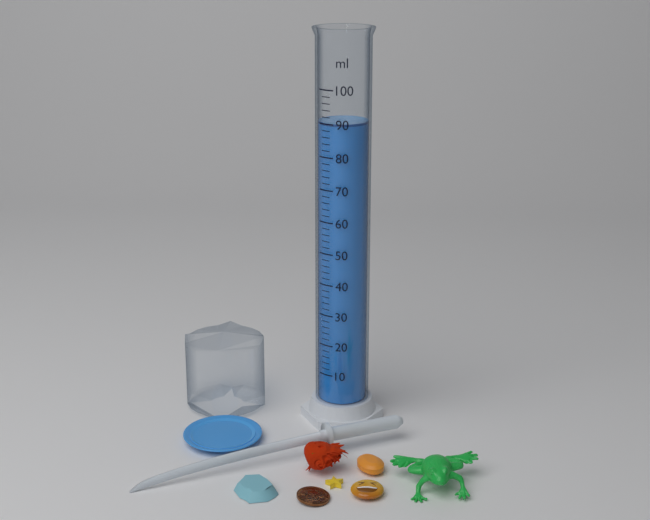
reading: 90 ml
